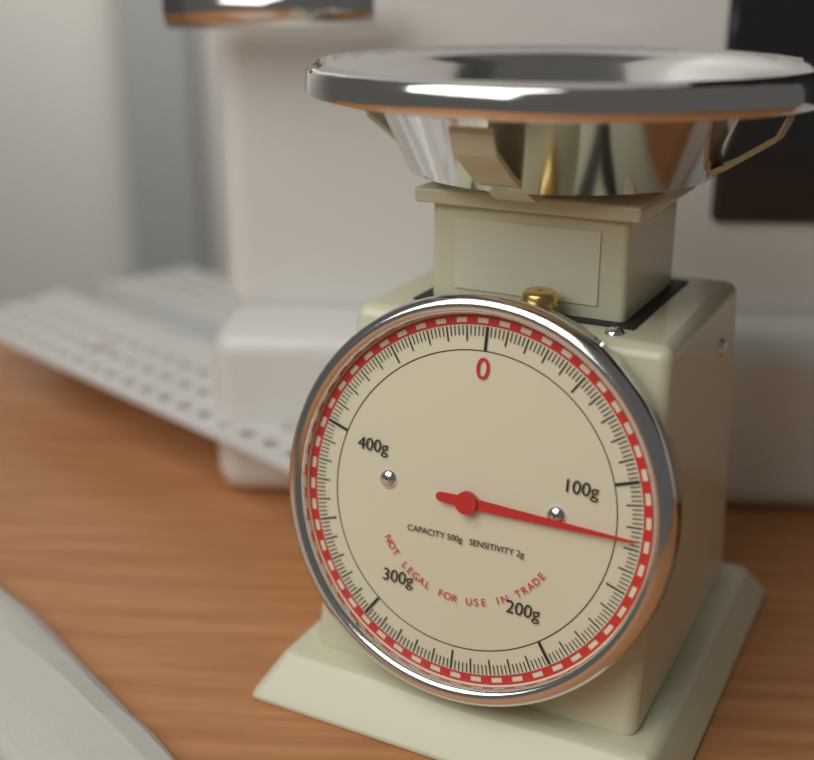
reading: 126 g
